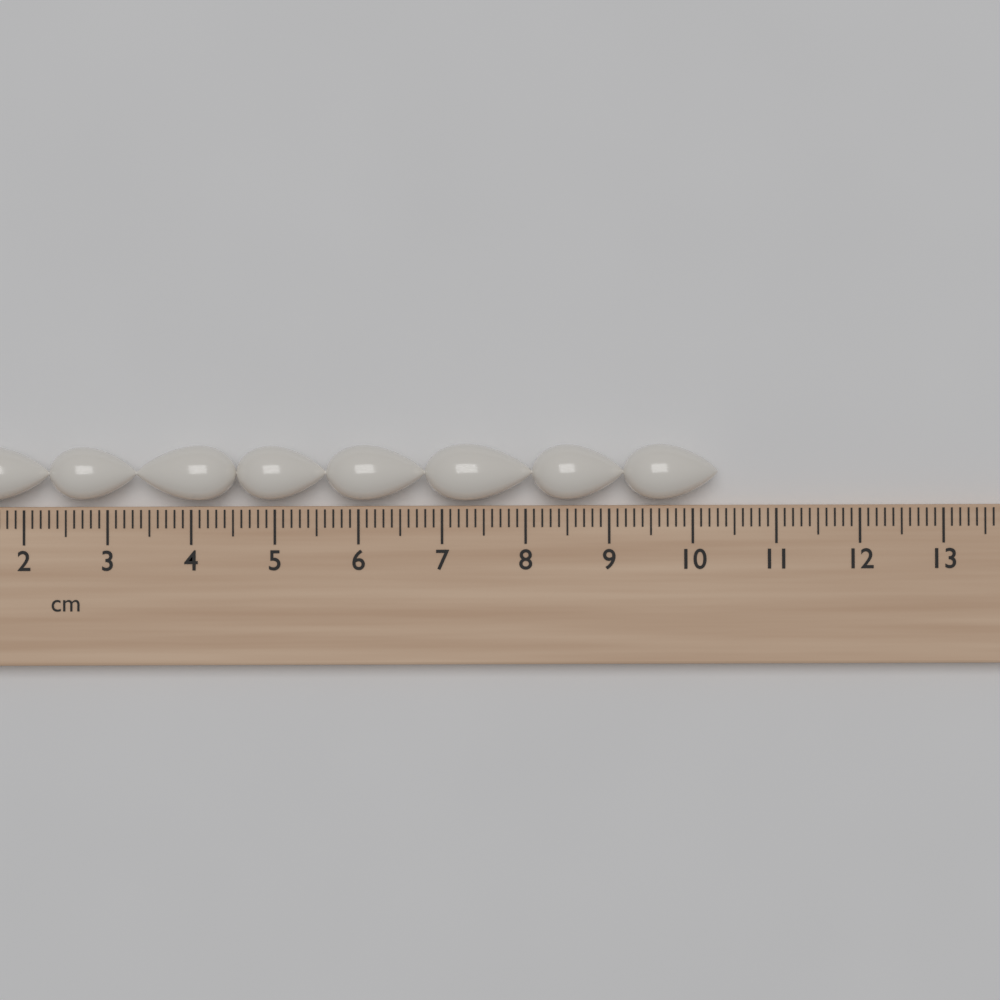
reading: 10.3 cm
